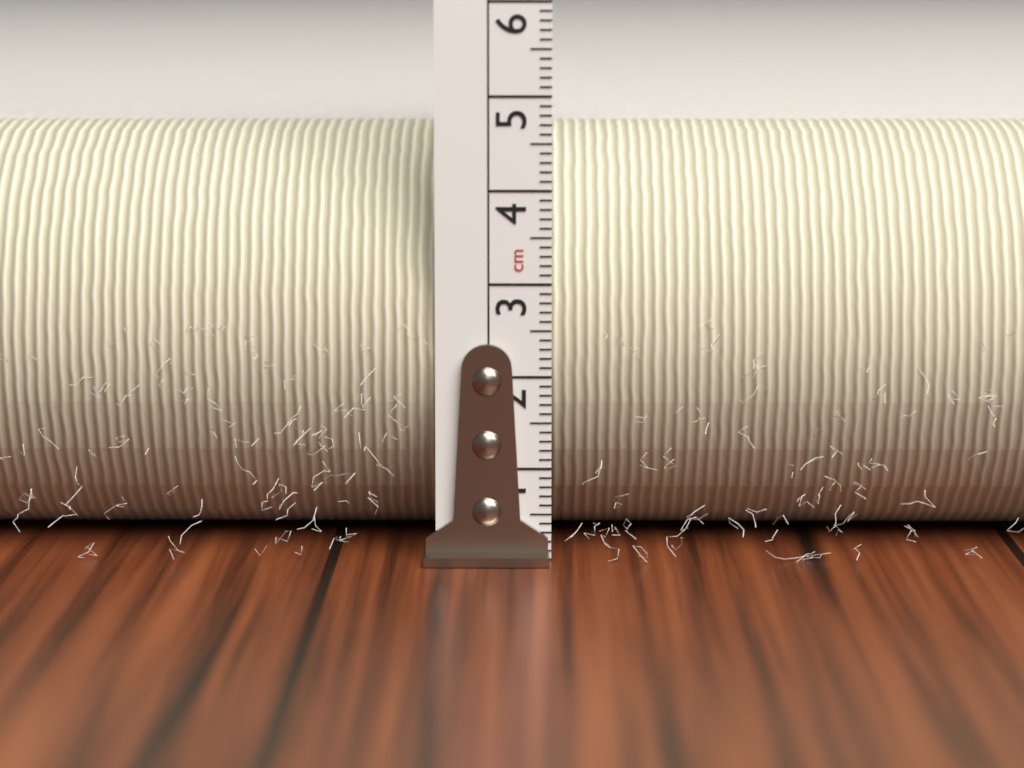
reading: 4.6 cm
